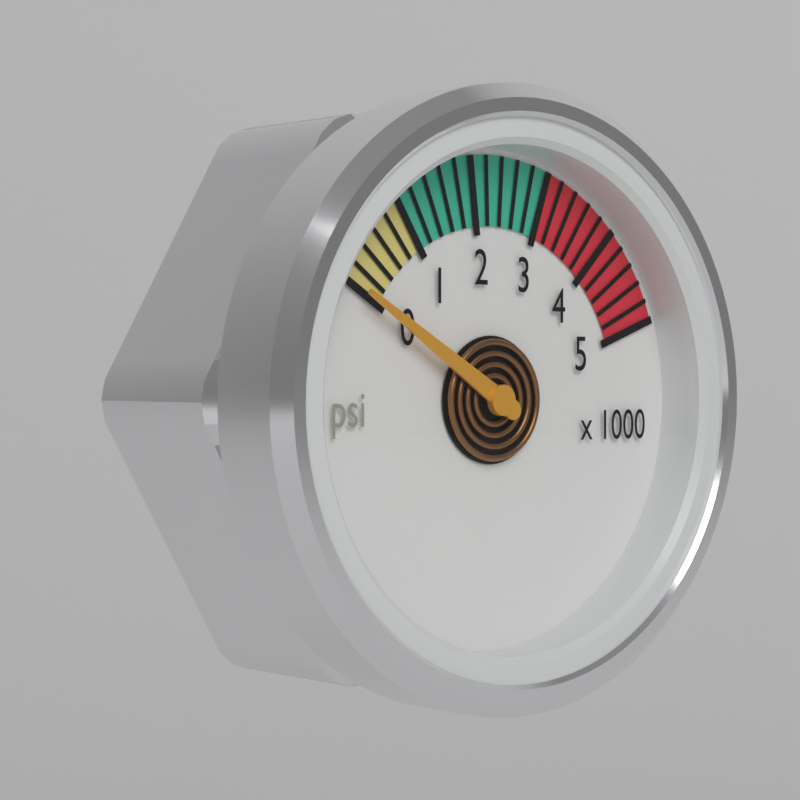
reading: 0 psi
